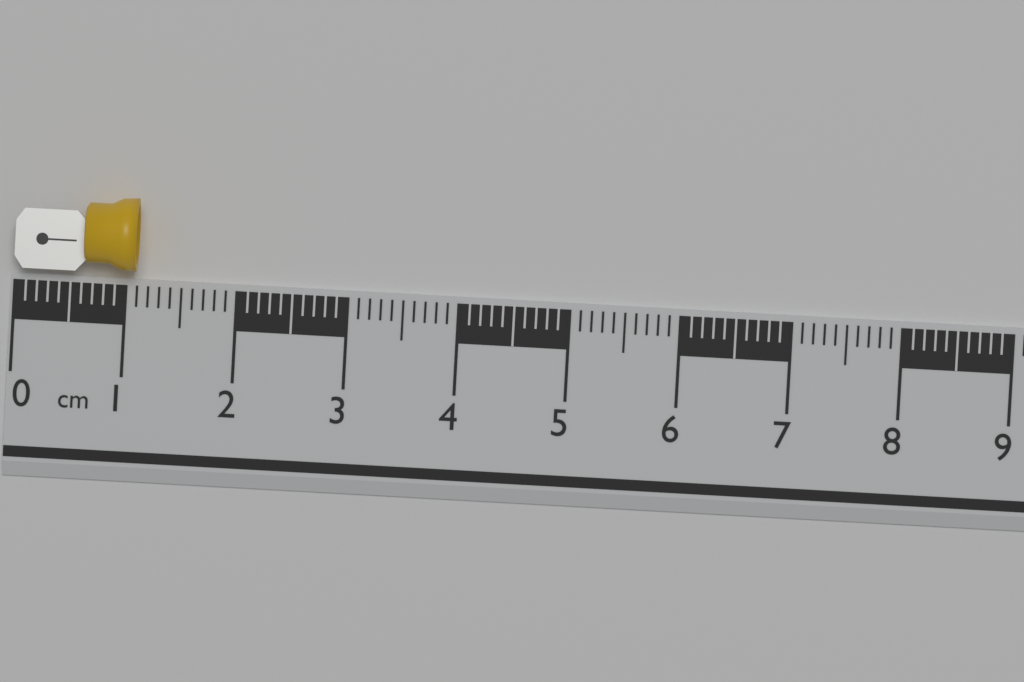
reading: 1.1 cm
